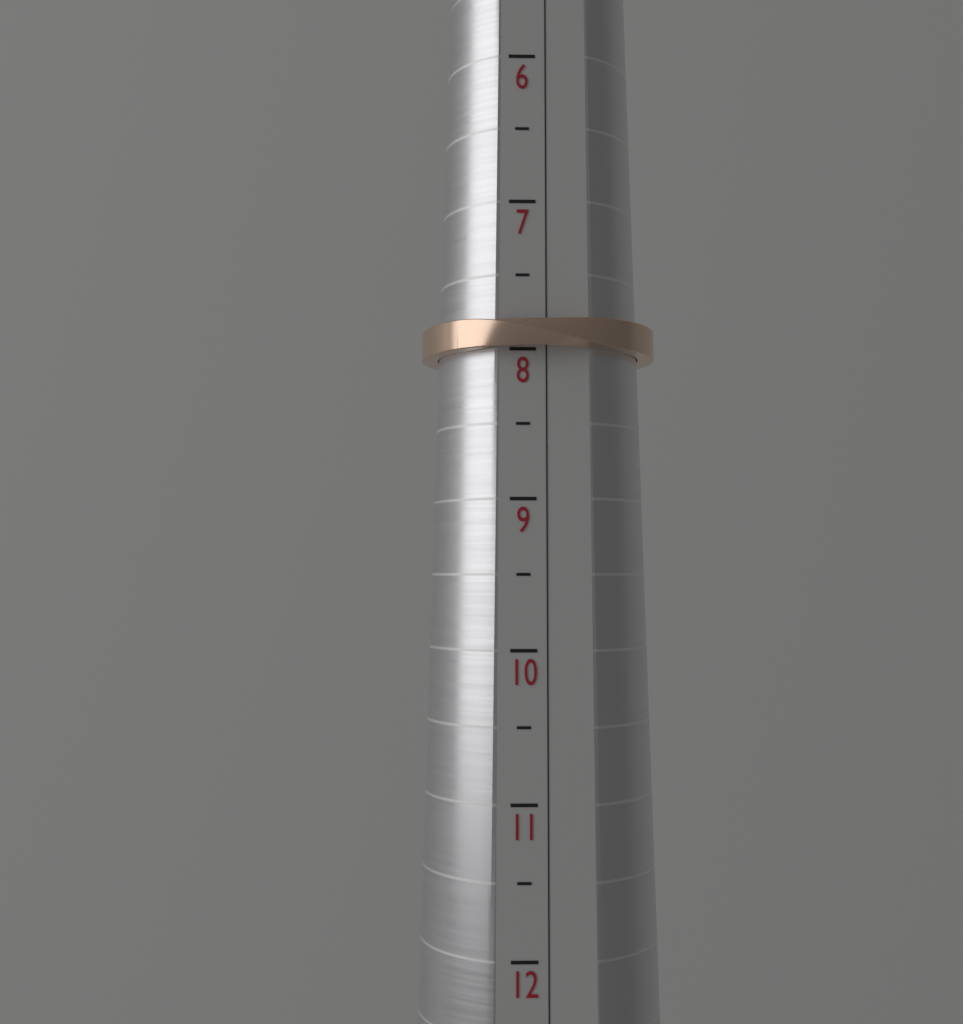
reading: 8.0 (no unit)
